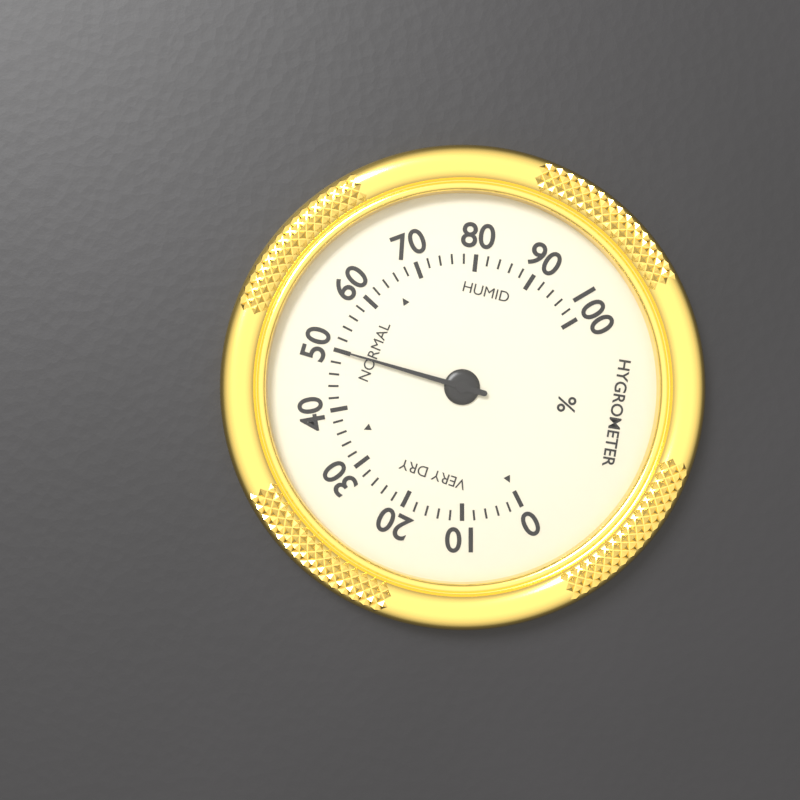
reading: 50 %
